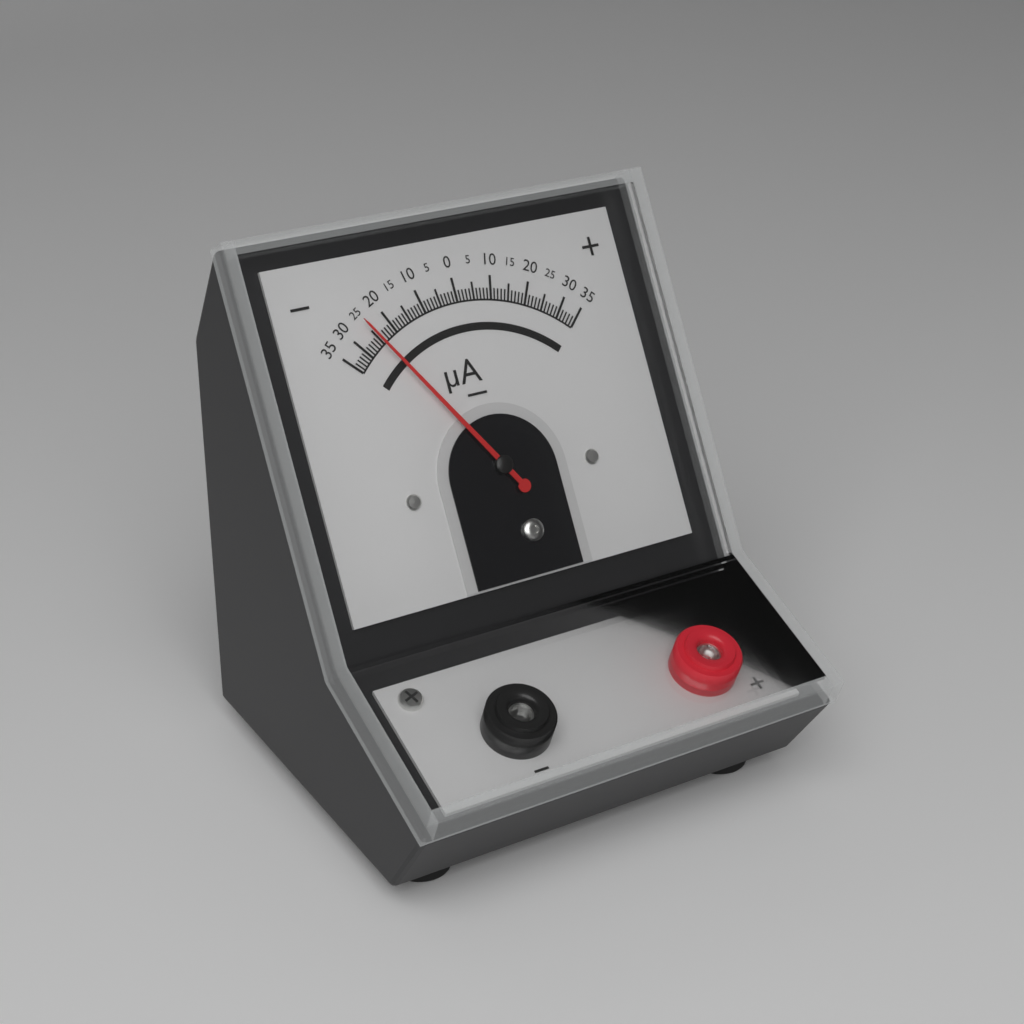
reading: -25 µA
